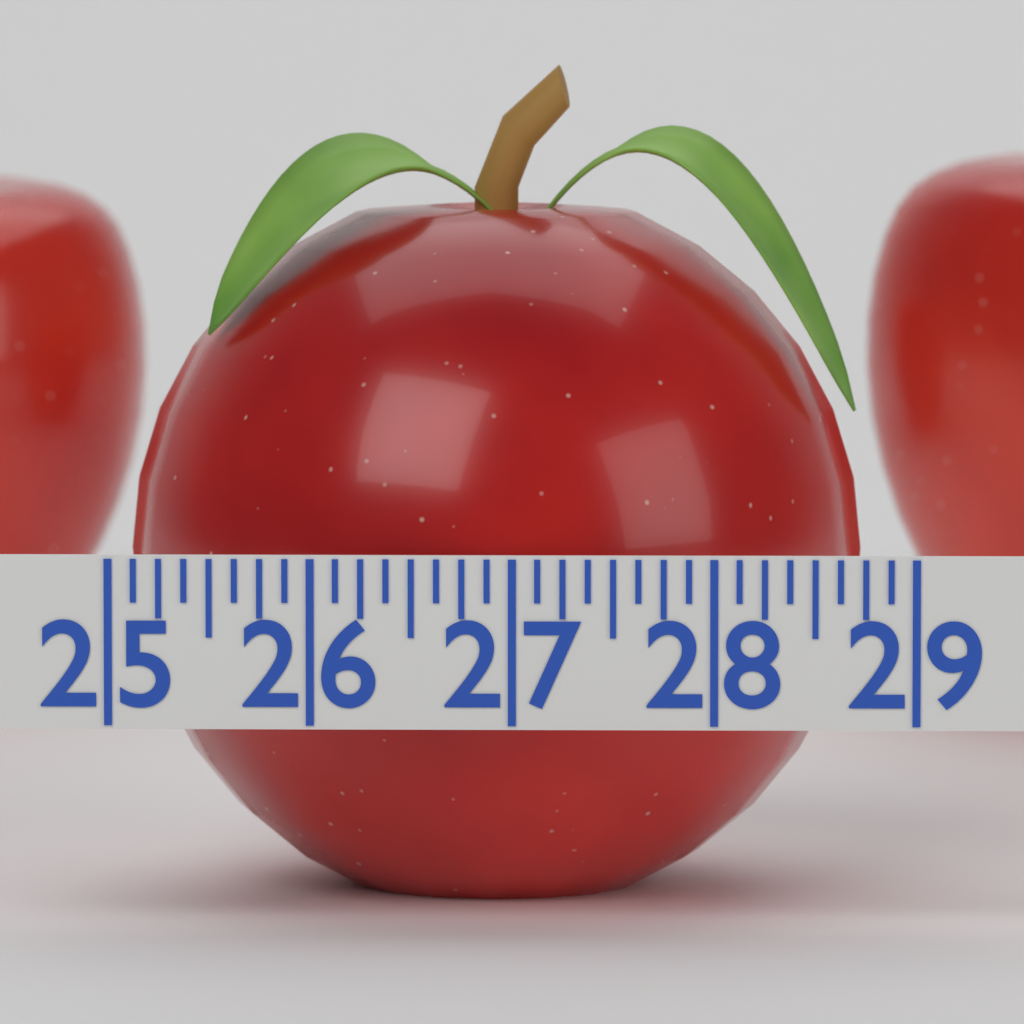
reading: 28.750 (no unit)
